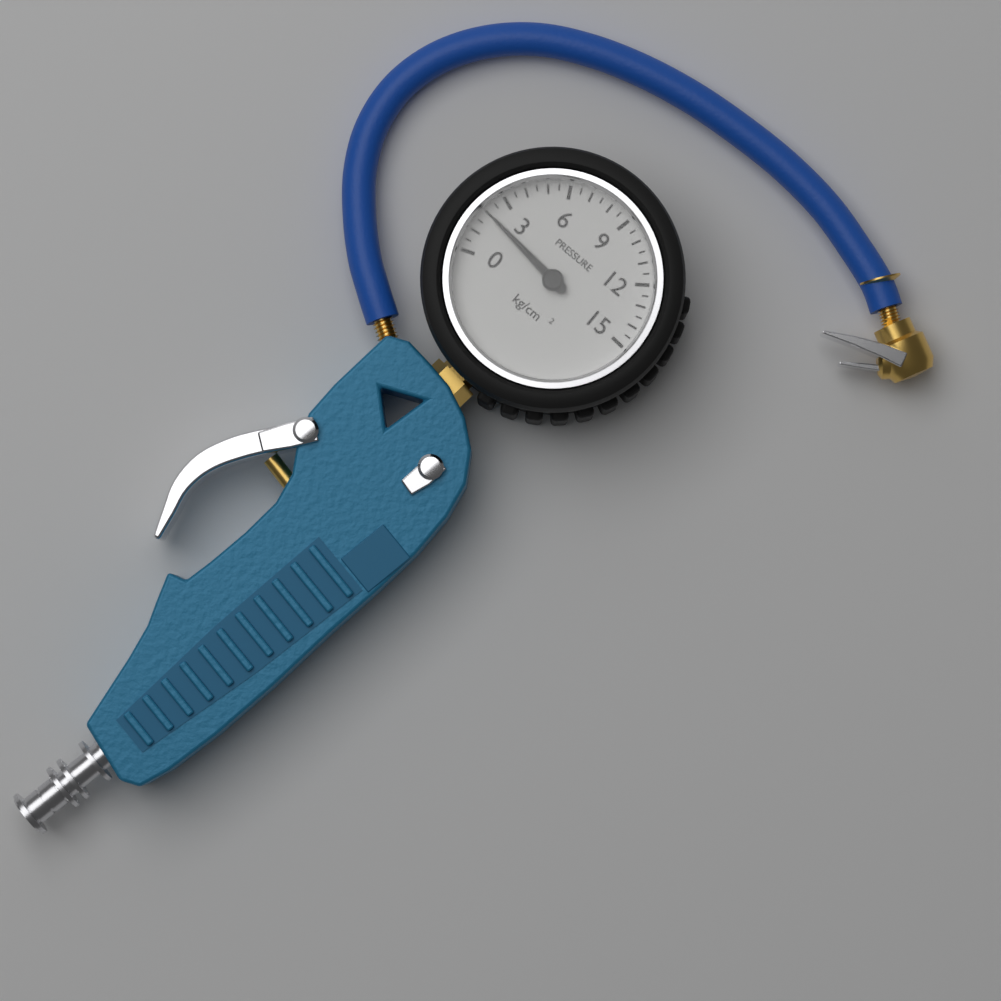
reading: 2.0 kg/cm²
